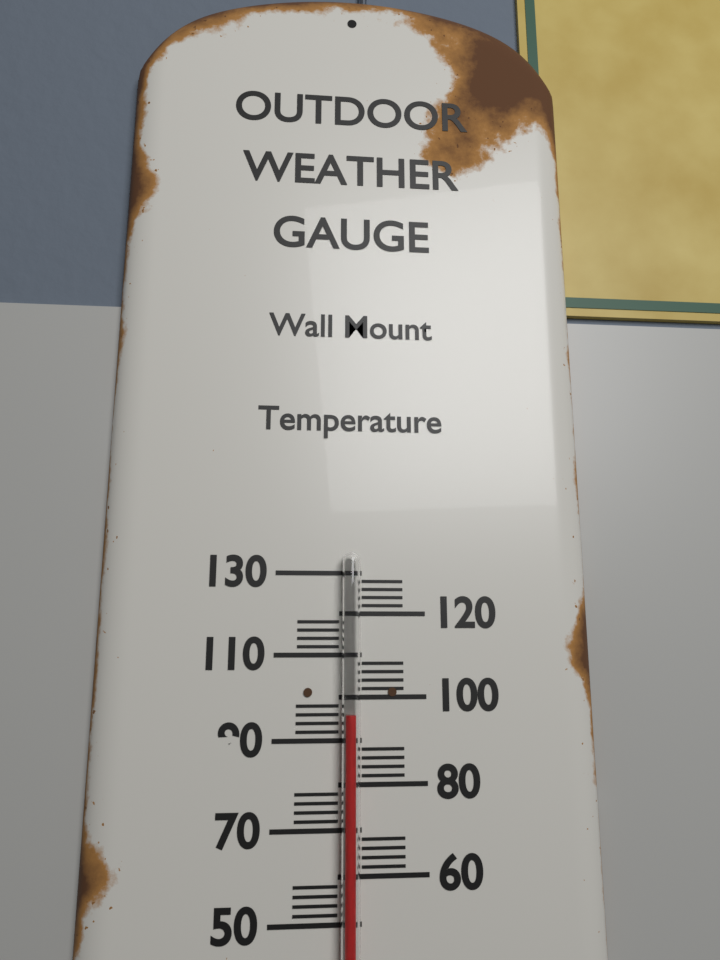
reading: 96 (no unit)
